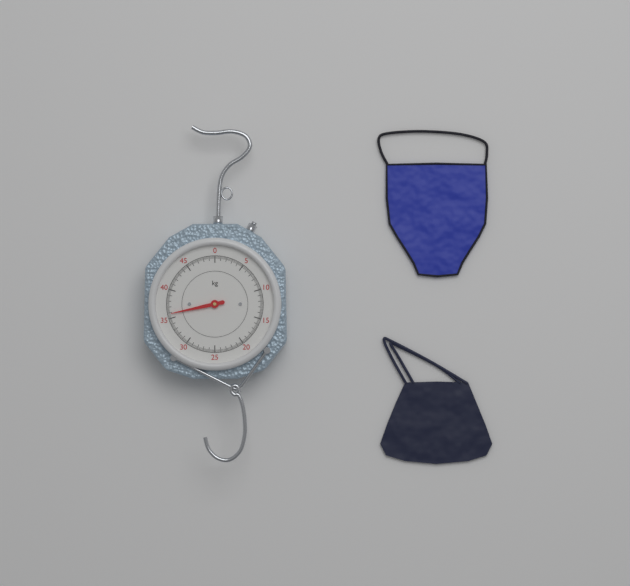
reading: 35.8 kg
